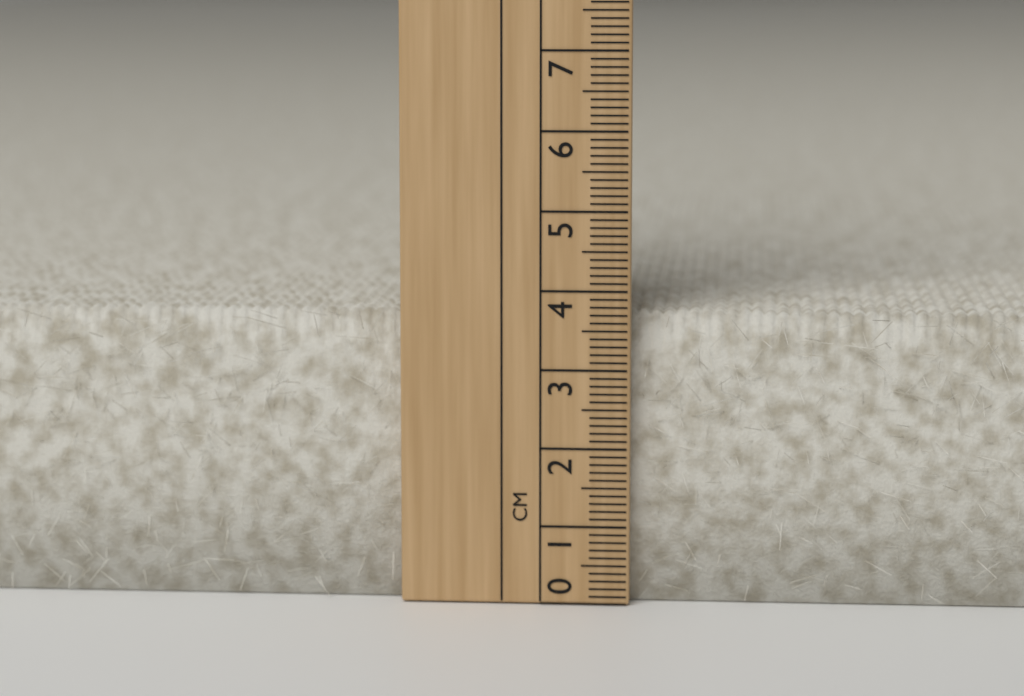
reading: 3.7 cm
